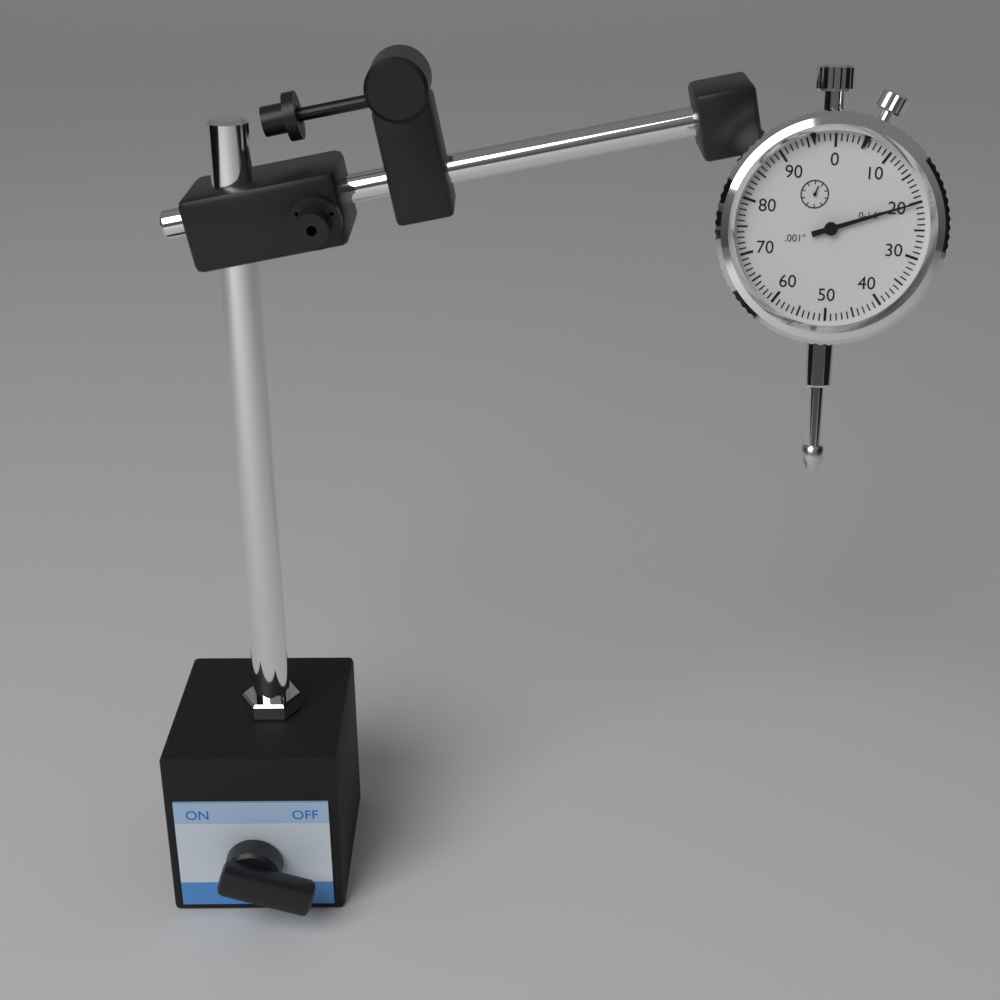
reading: 0.020 in
